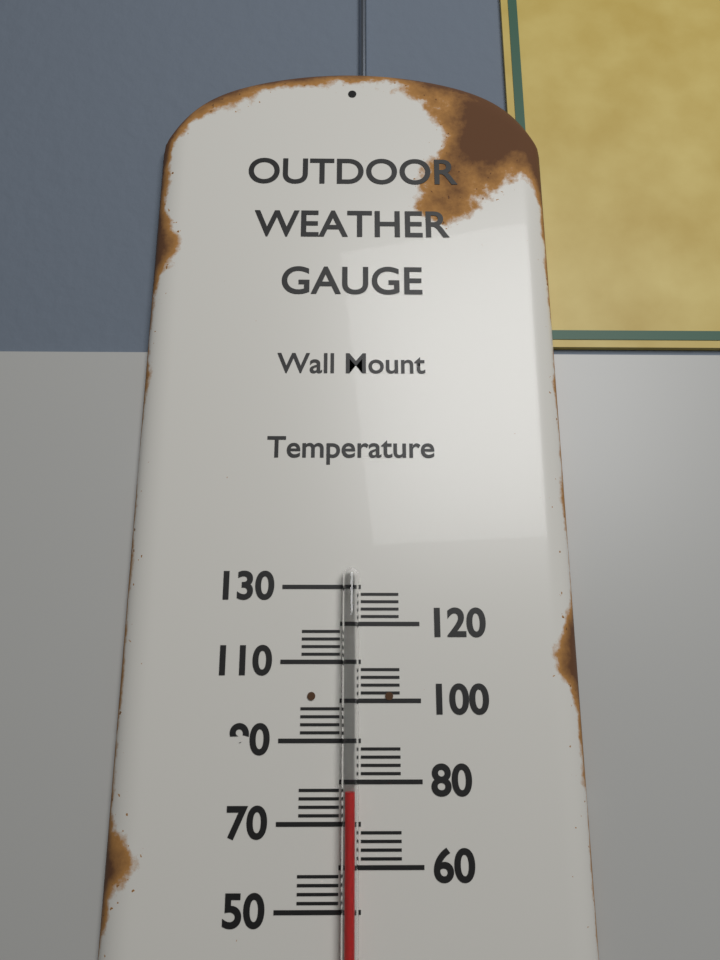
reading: 78 (no unit)
